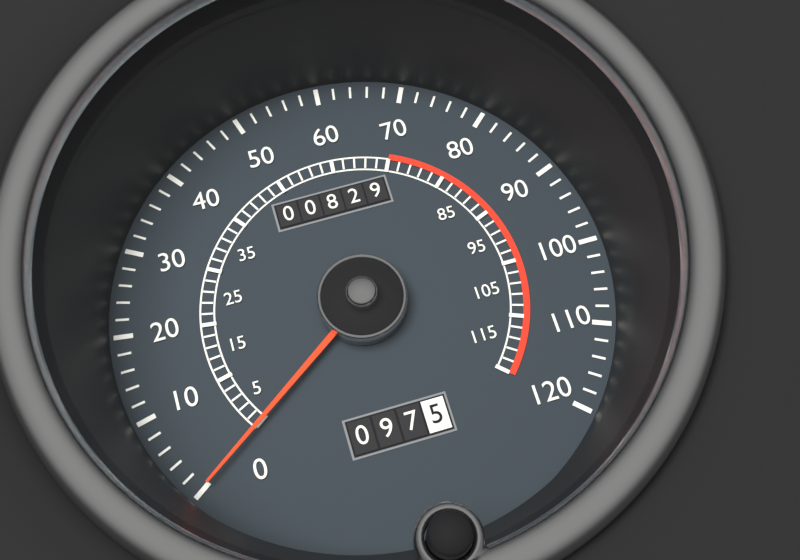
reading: 0 (no unit)
